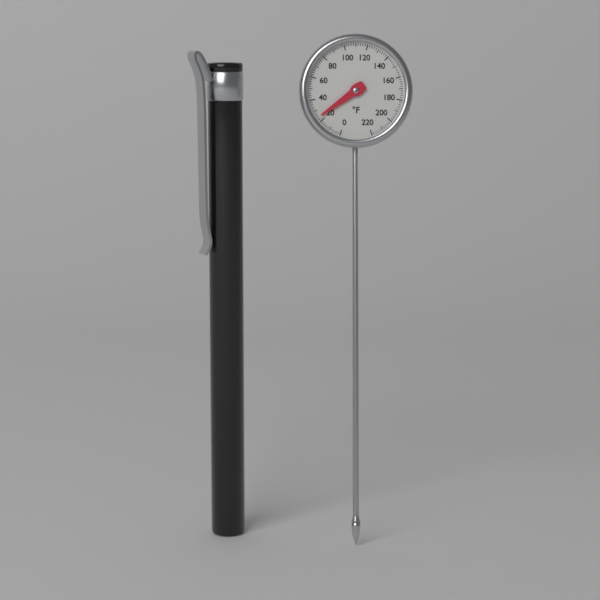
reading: 24 °F
